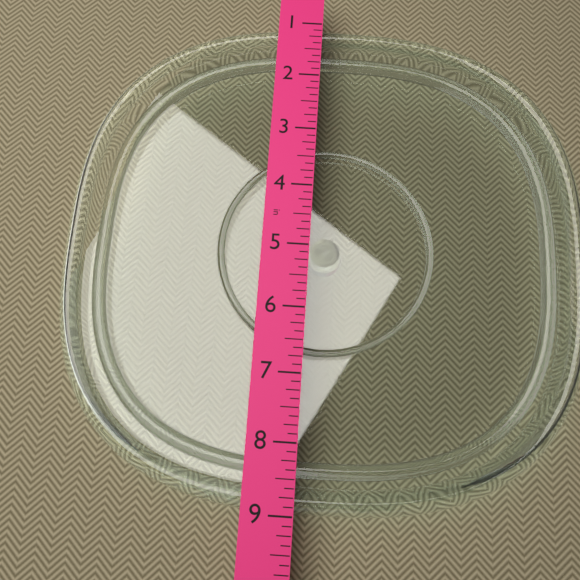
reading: 9.000 in
